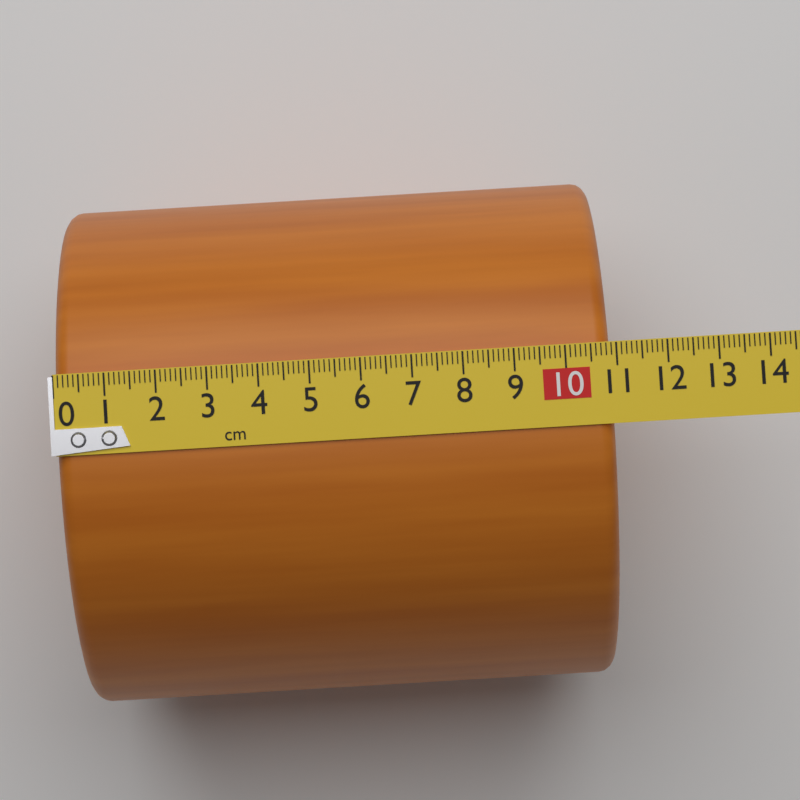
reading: 10.9 cm
